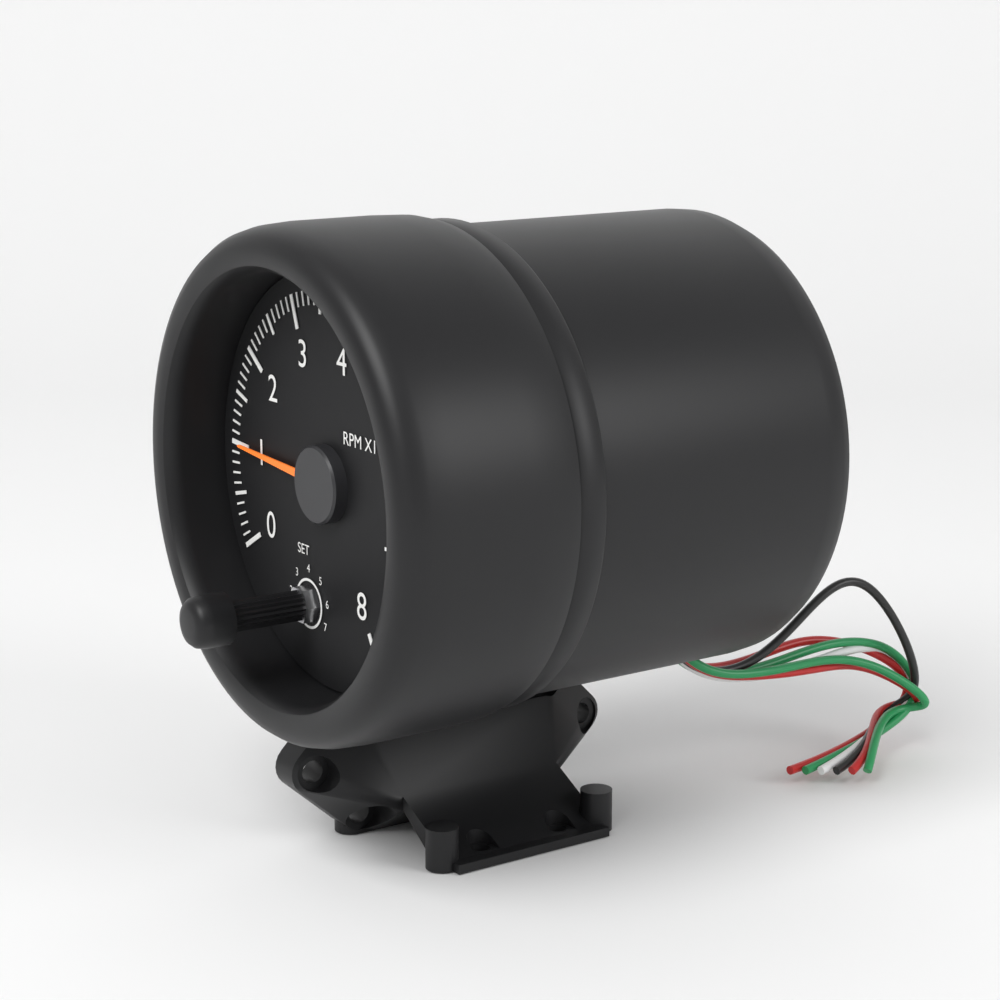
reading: 1.0 RPM x1000
